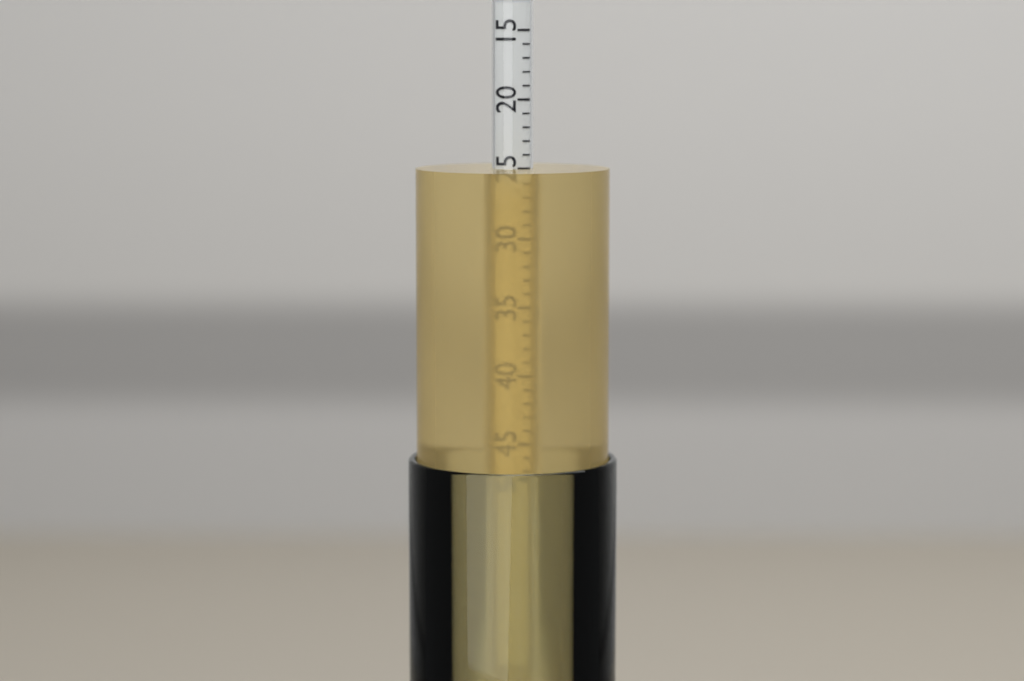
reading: 25 (no unit)
